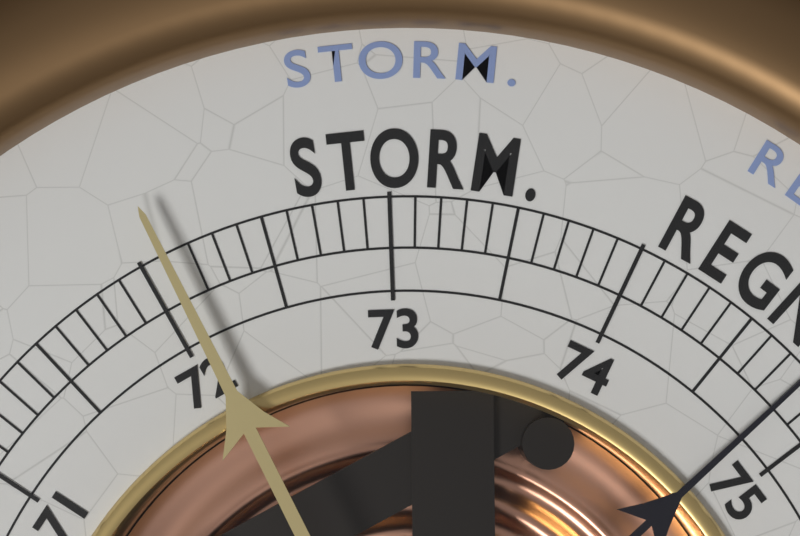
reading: 72.1 (no unit)
